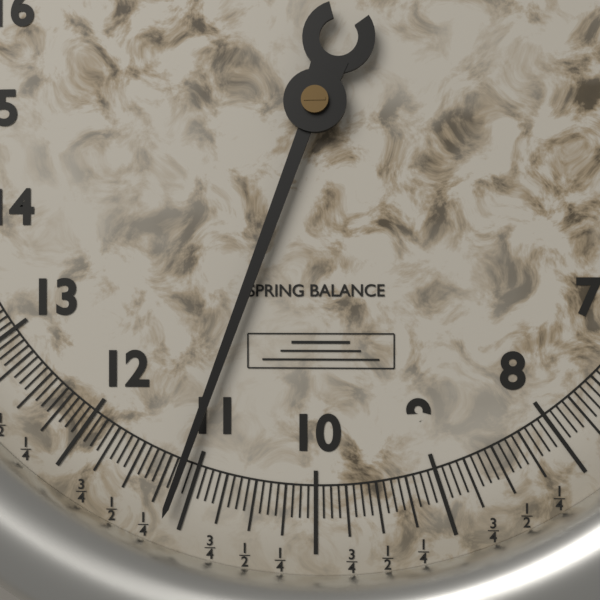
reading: 11.1250 (no unit)
